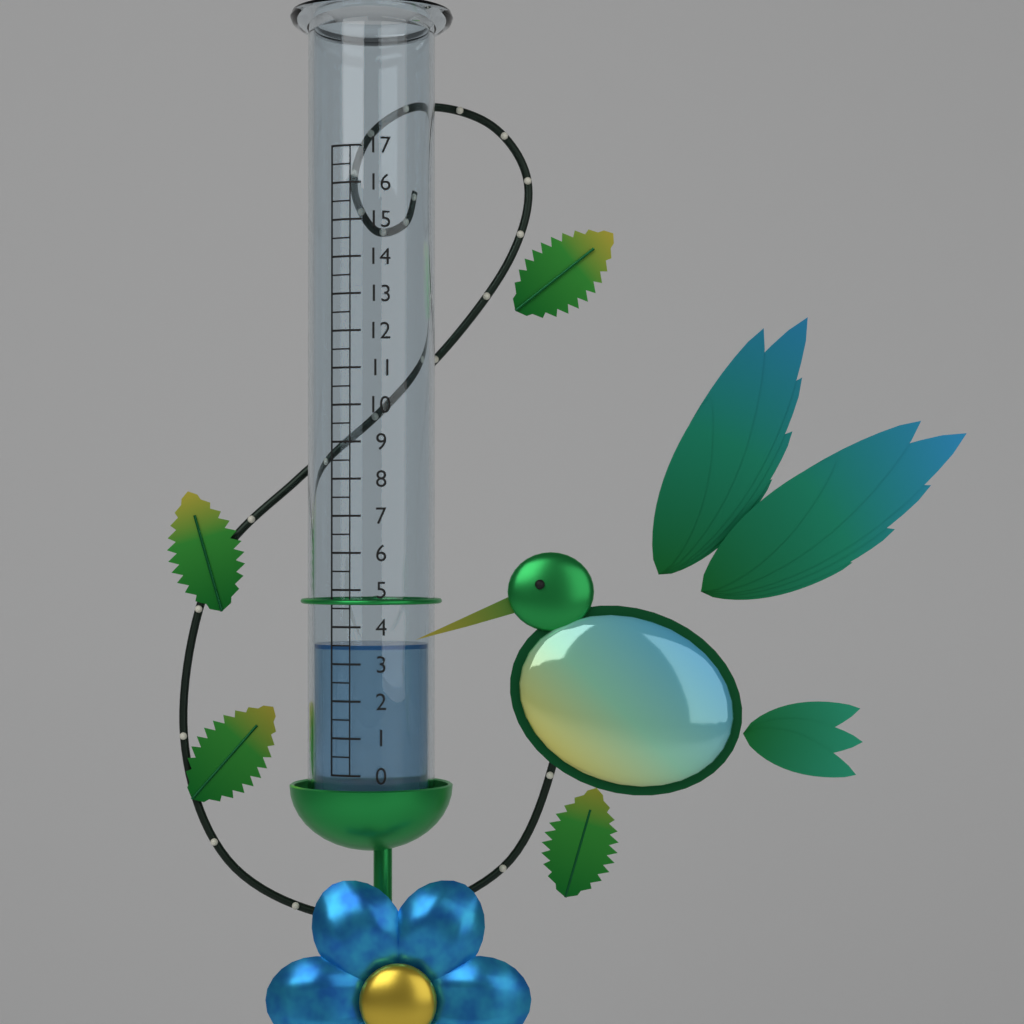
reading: 3.5 (no unit)
